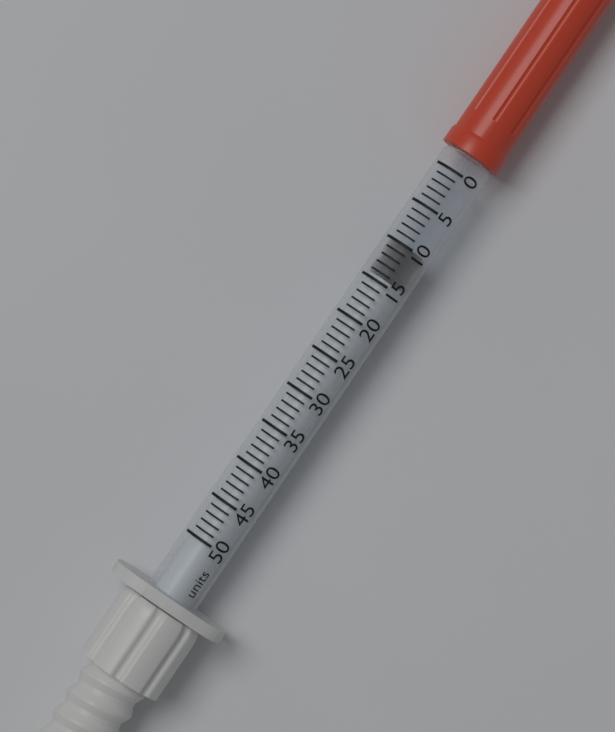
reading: 10 units
